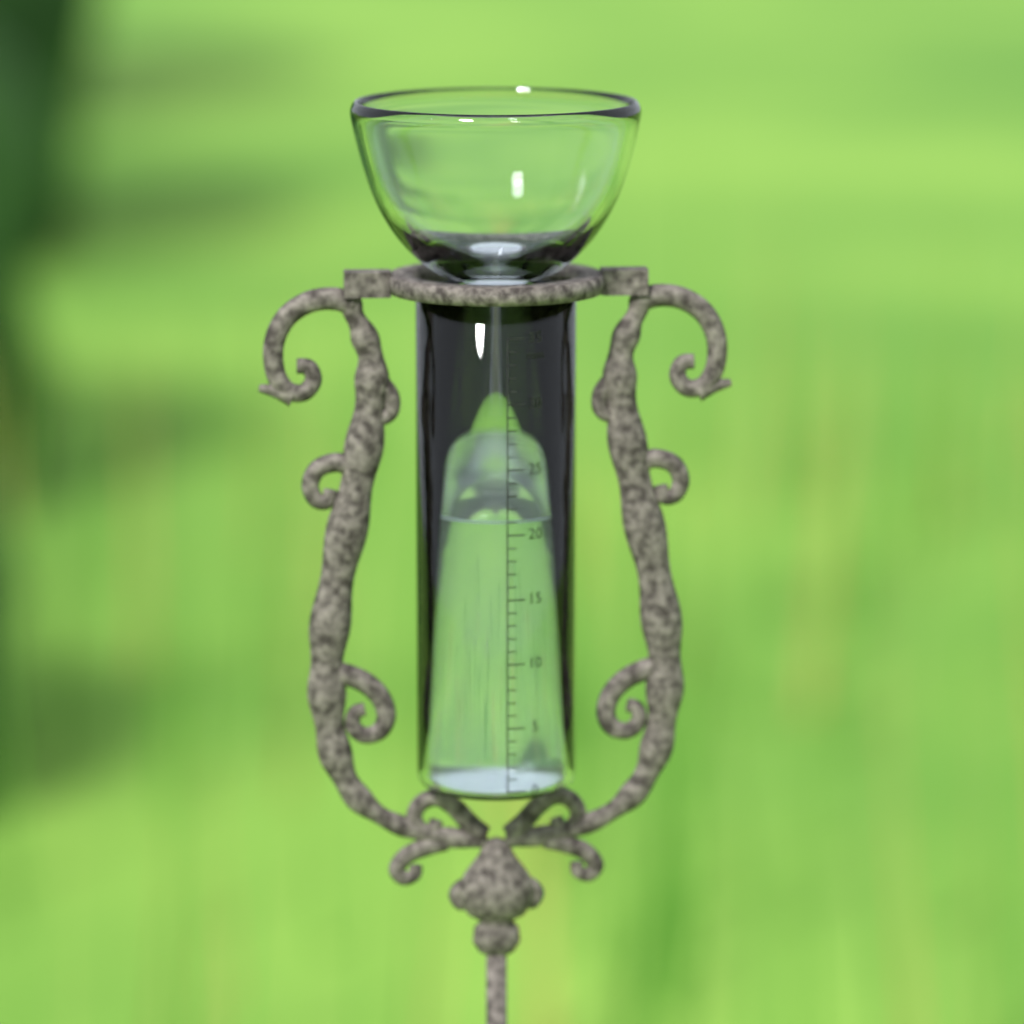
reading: 21 mm
